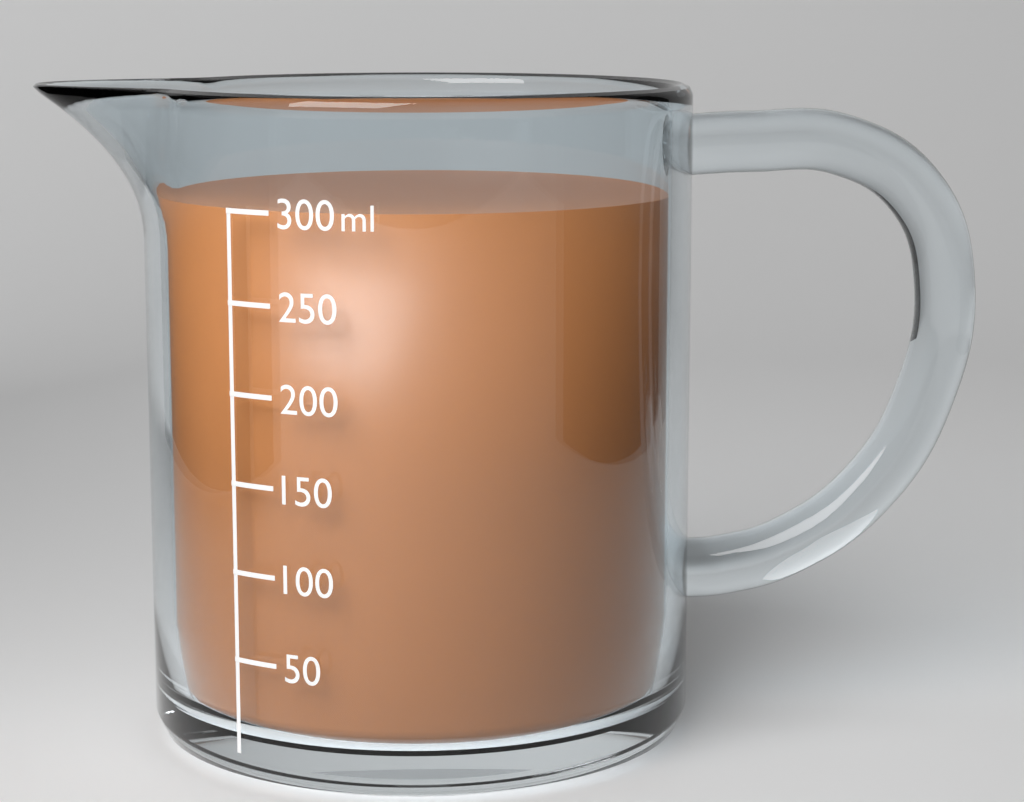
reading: 300 ml
